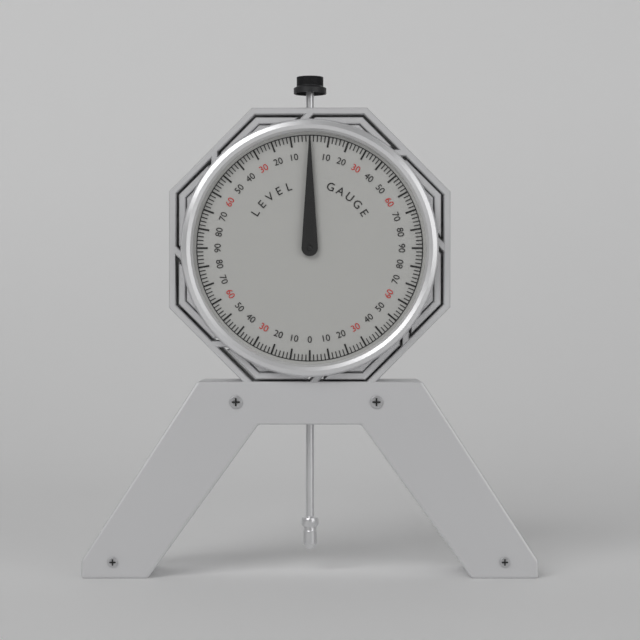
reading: 0 (no unit)
